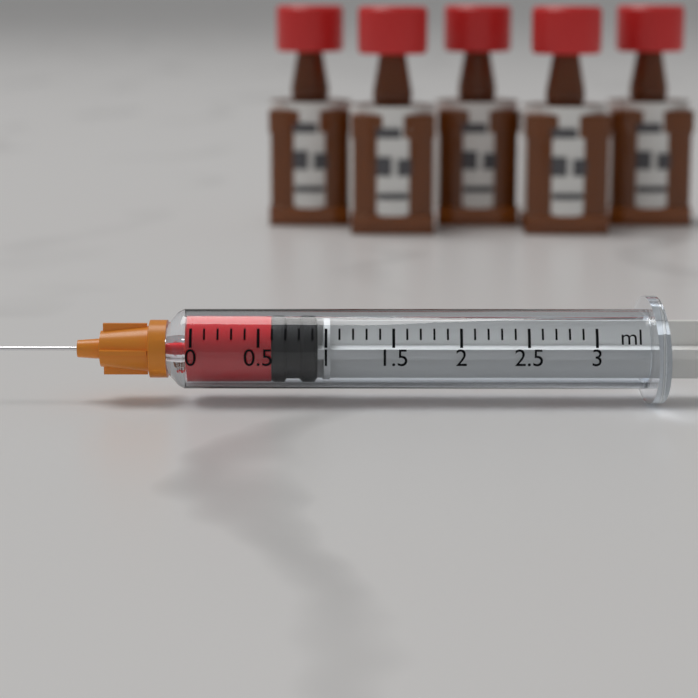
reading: 0.6 ml
